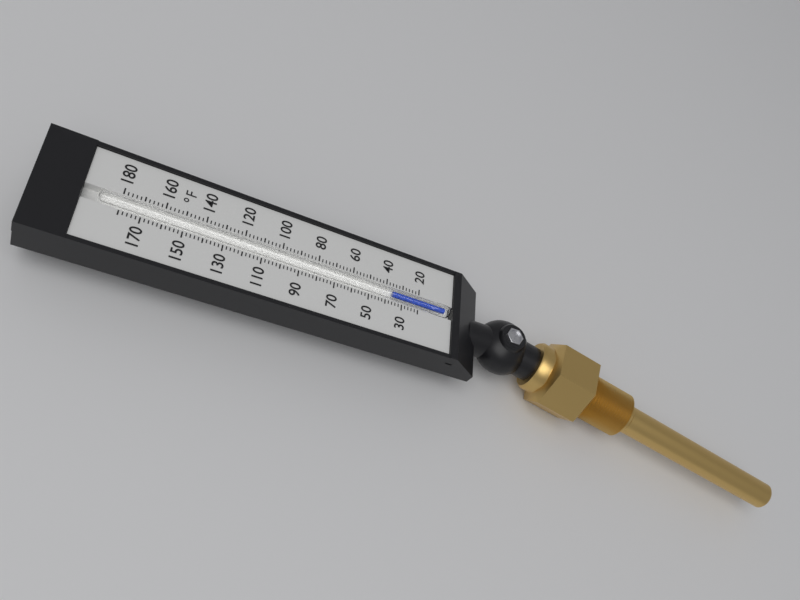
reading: 36 °F
